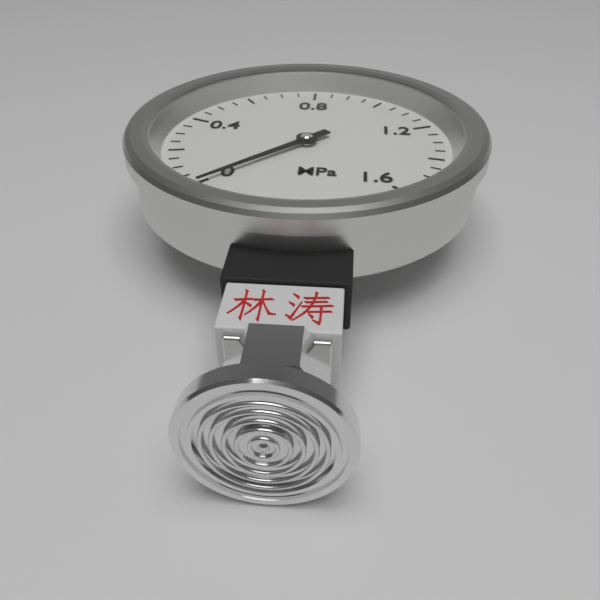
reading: 0.00 MPa
